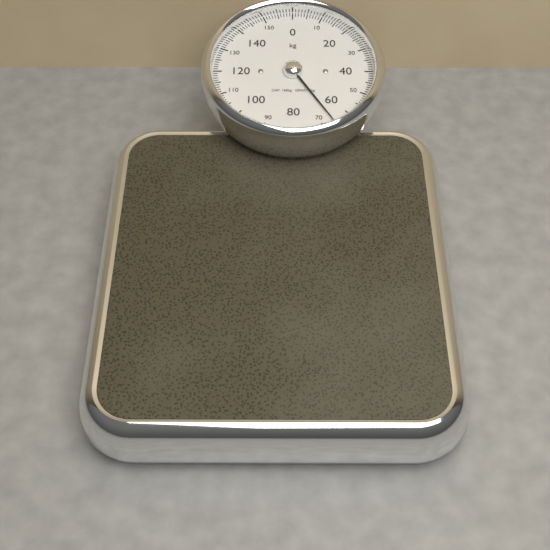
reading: 66 kg
